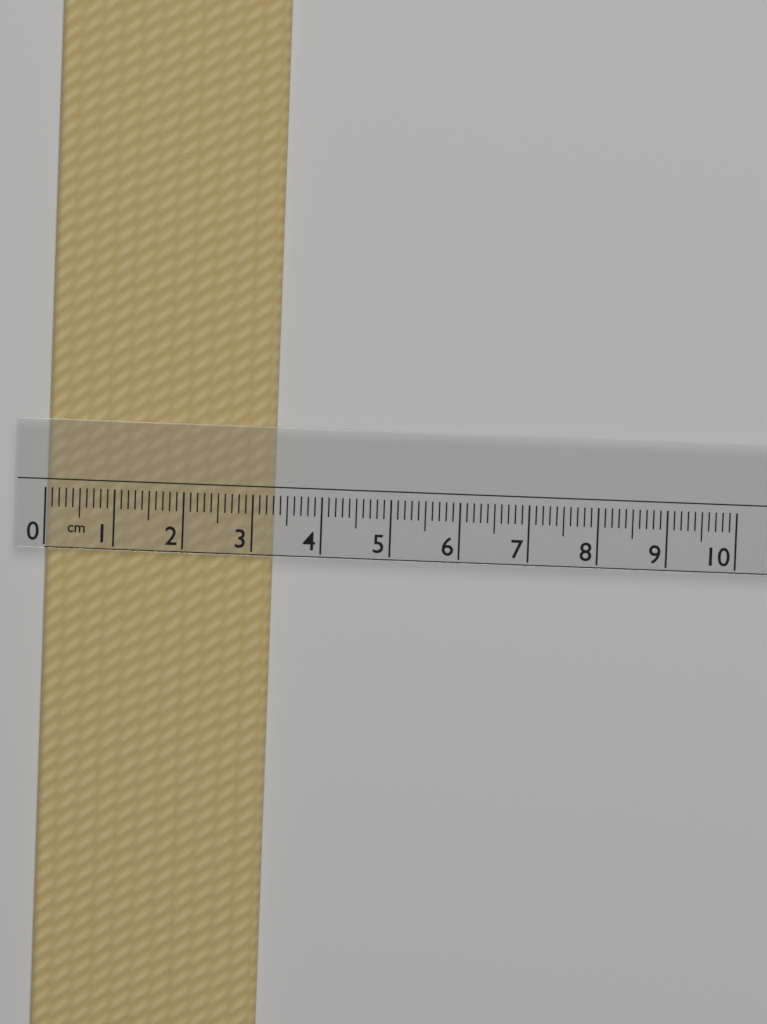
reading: 3.3 cm
